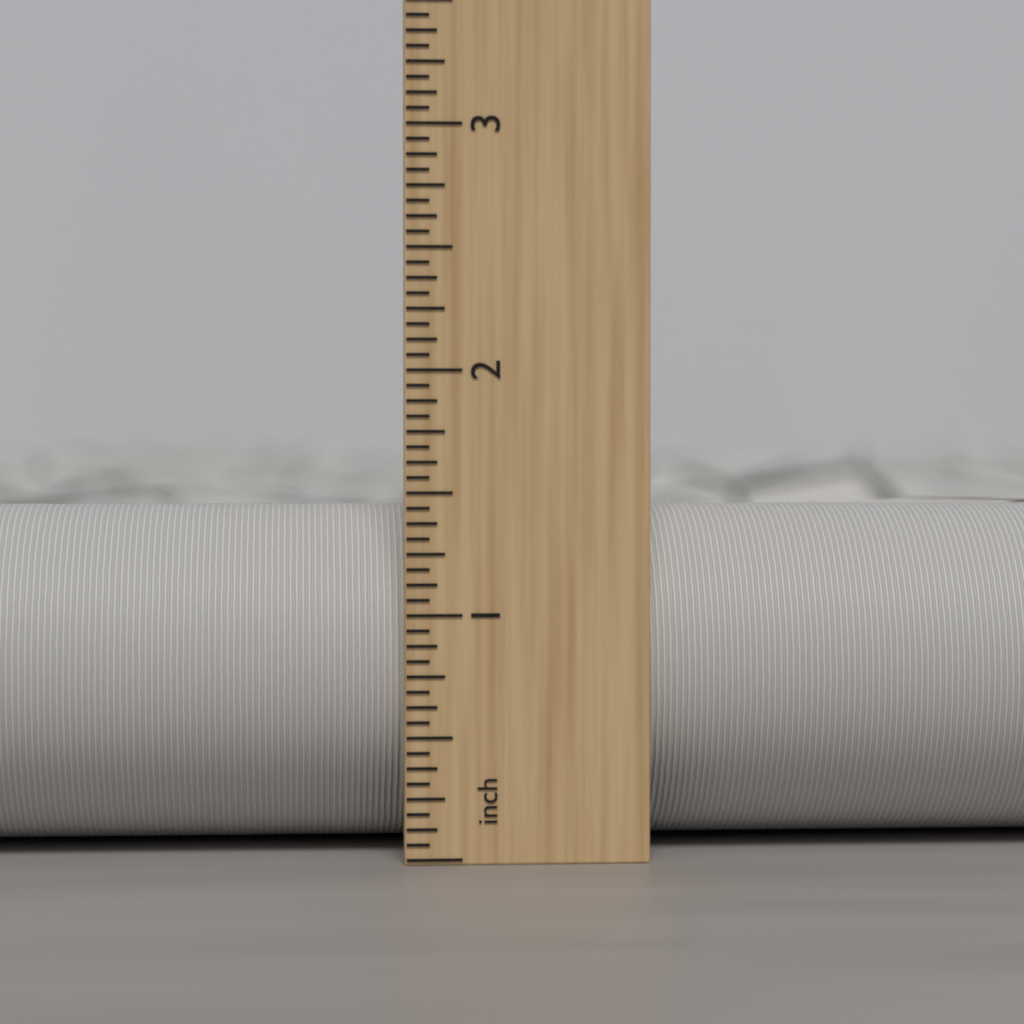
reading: 1.4375 inch
